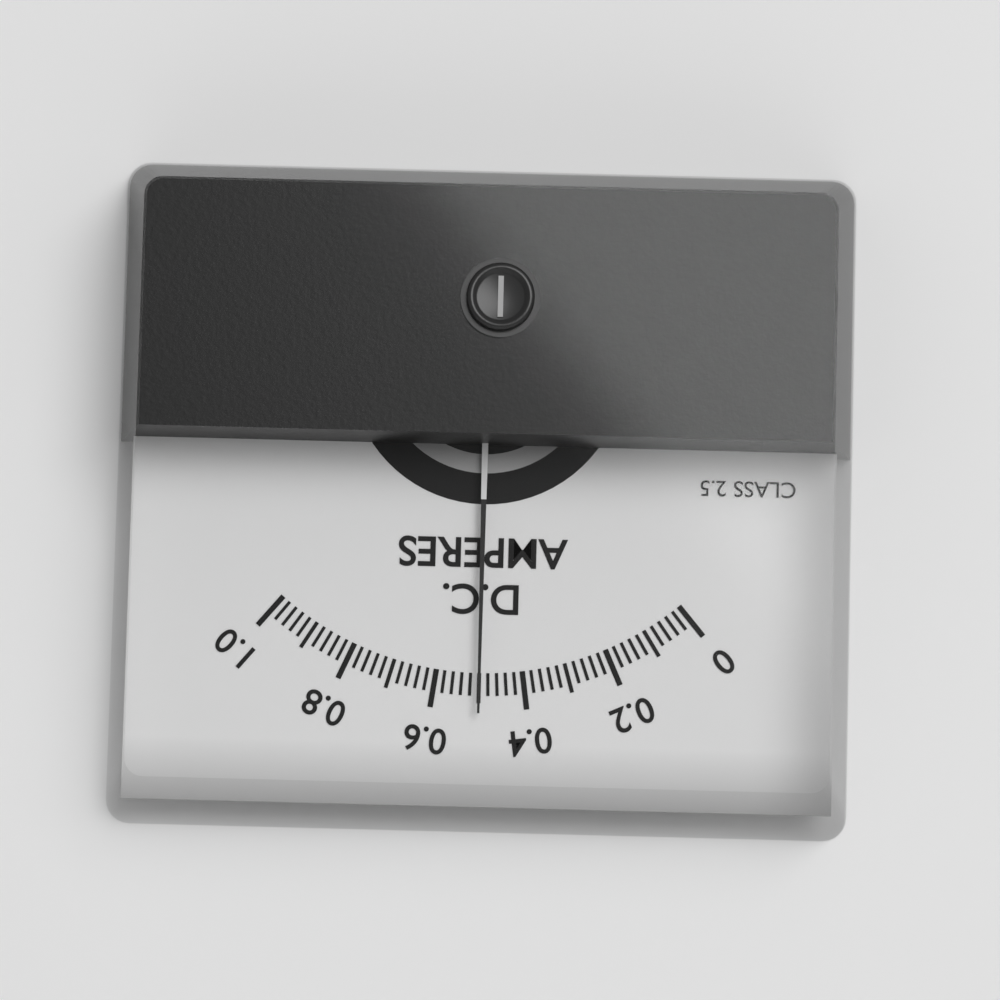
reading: 0.50 A
